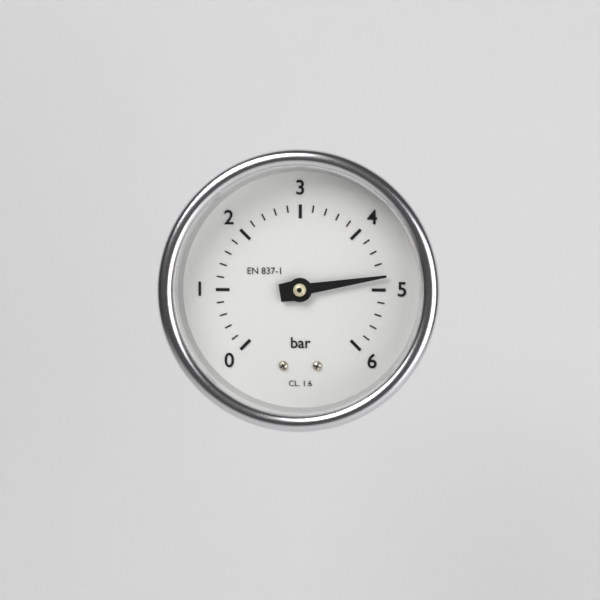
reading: 4.8 bar
